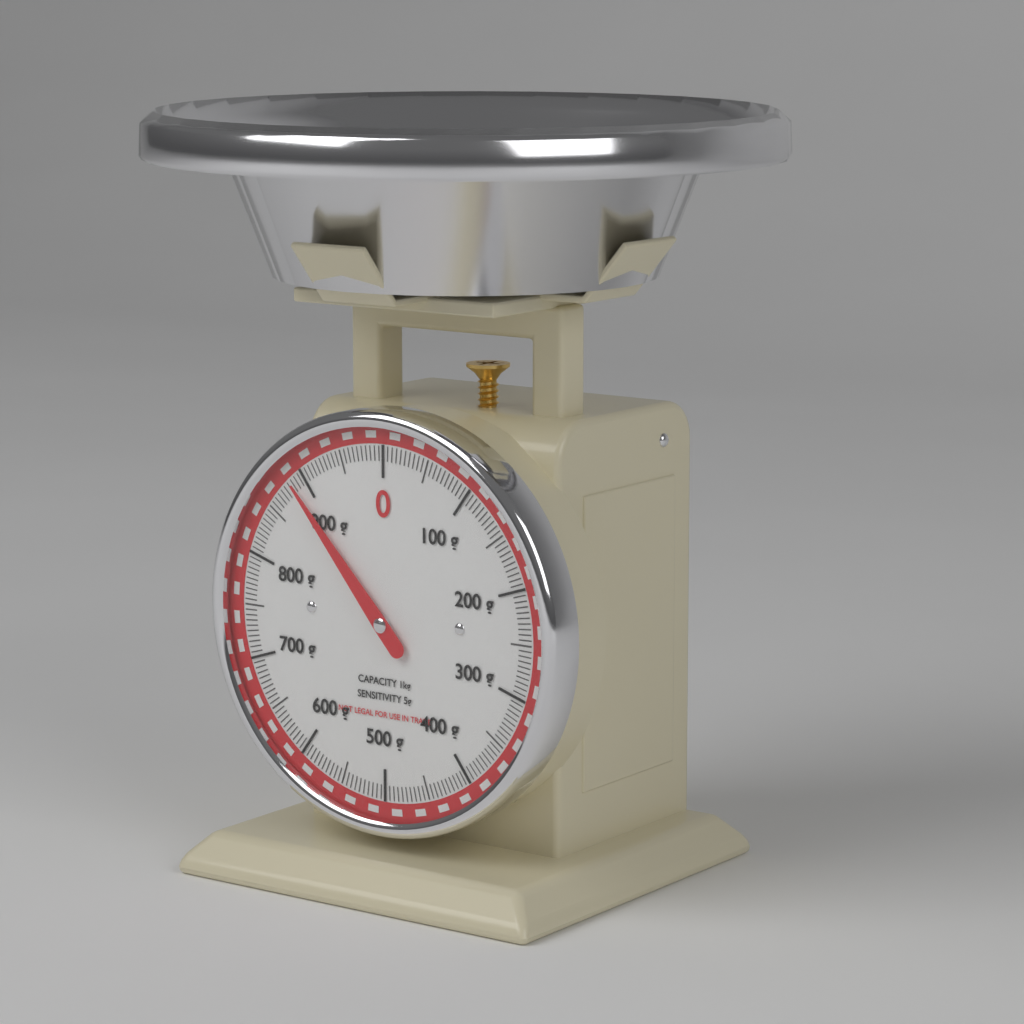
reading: 885 g
